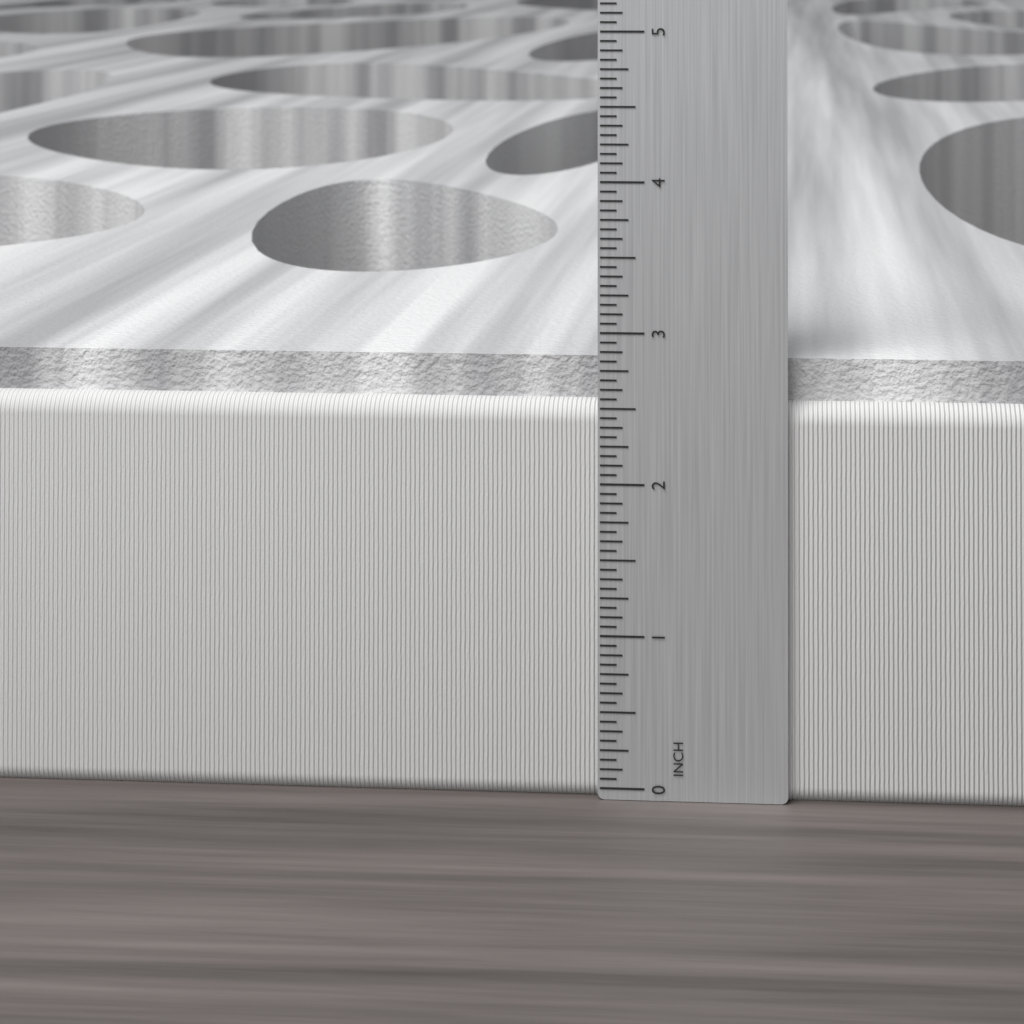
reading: 2.8125 in
